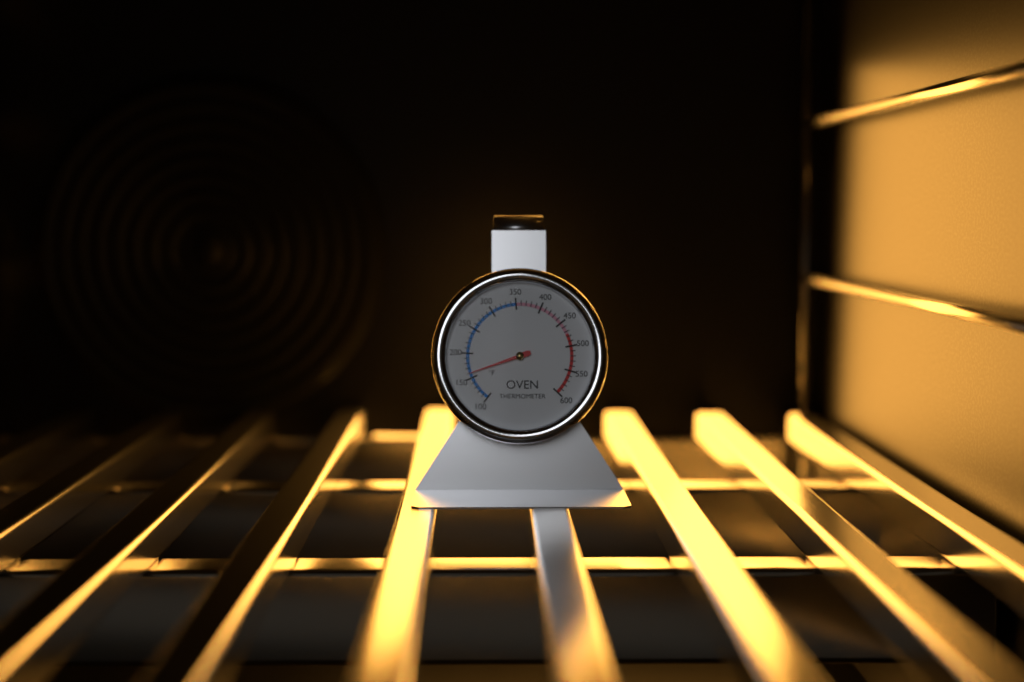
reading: 160 °F
